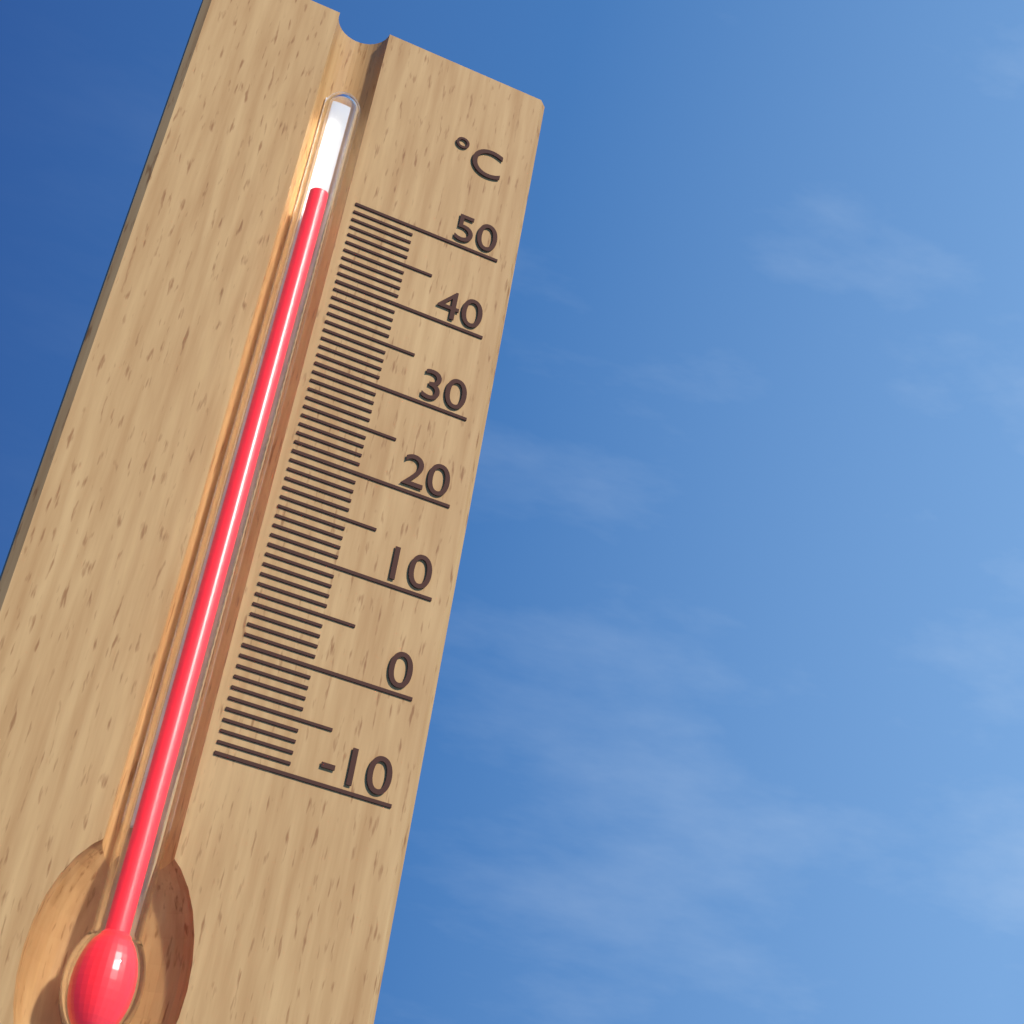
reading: 49 °C
